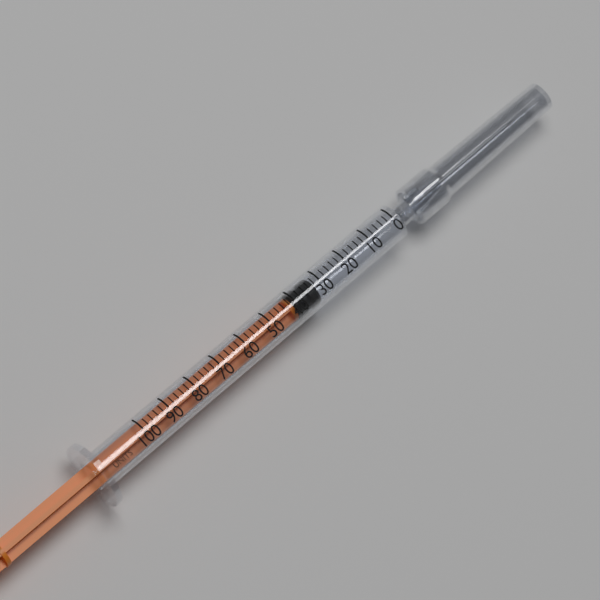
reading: 32 units
